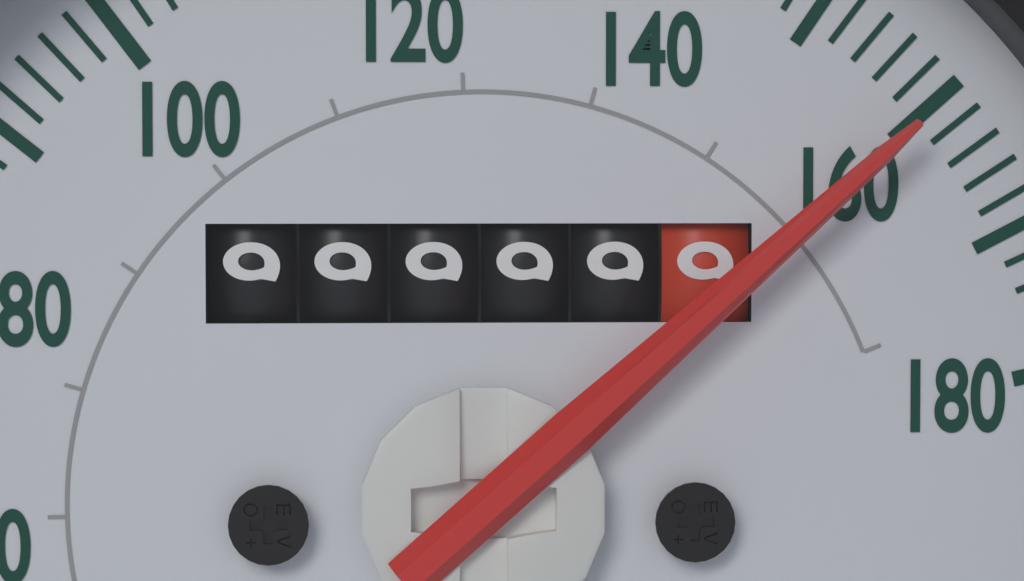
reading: 160 mph
